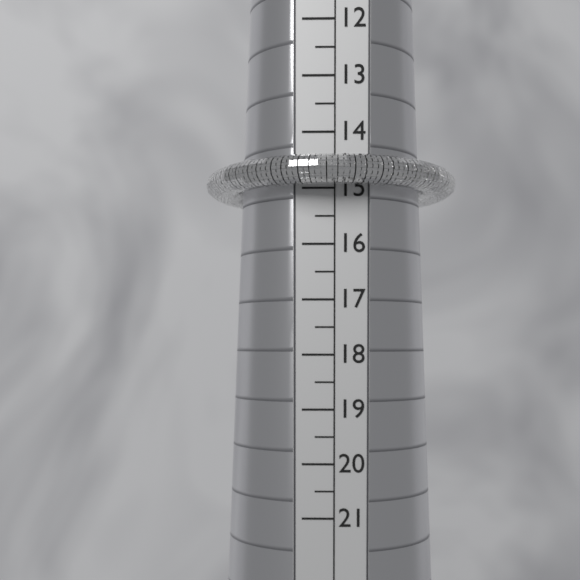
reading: 15.0 (no unit)
